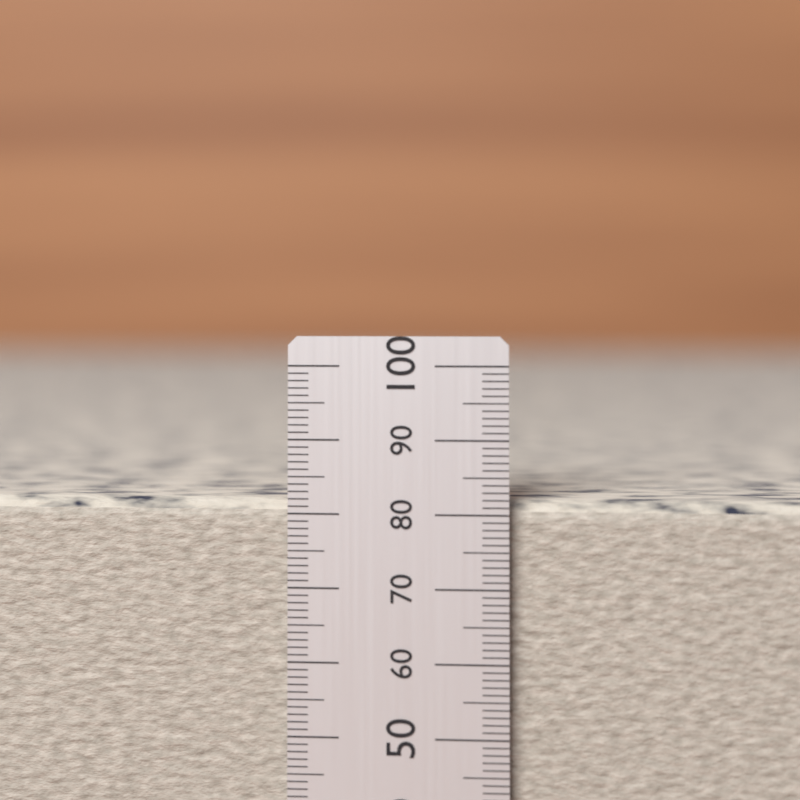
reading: 83 (no unit)
